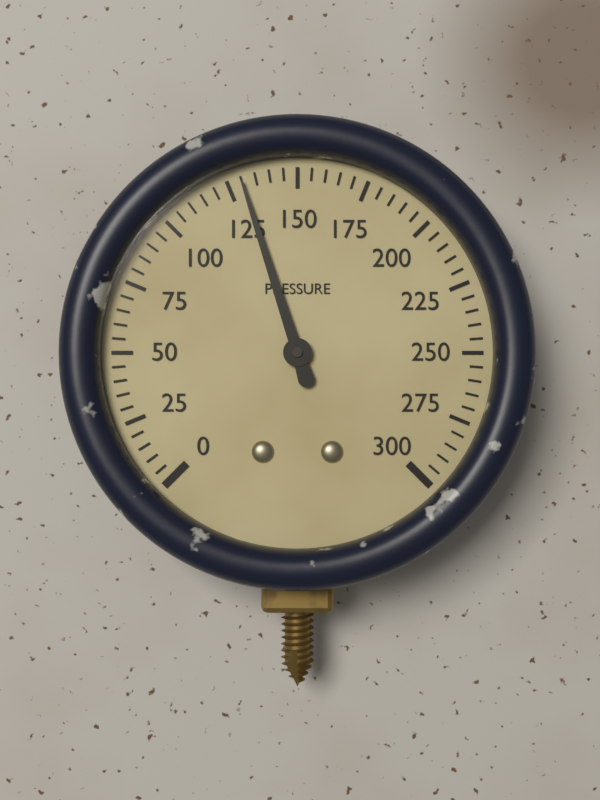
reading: 130 (no unit)
